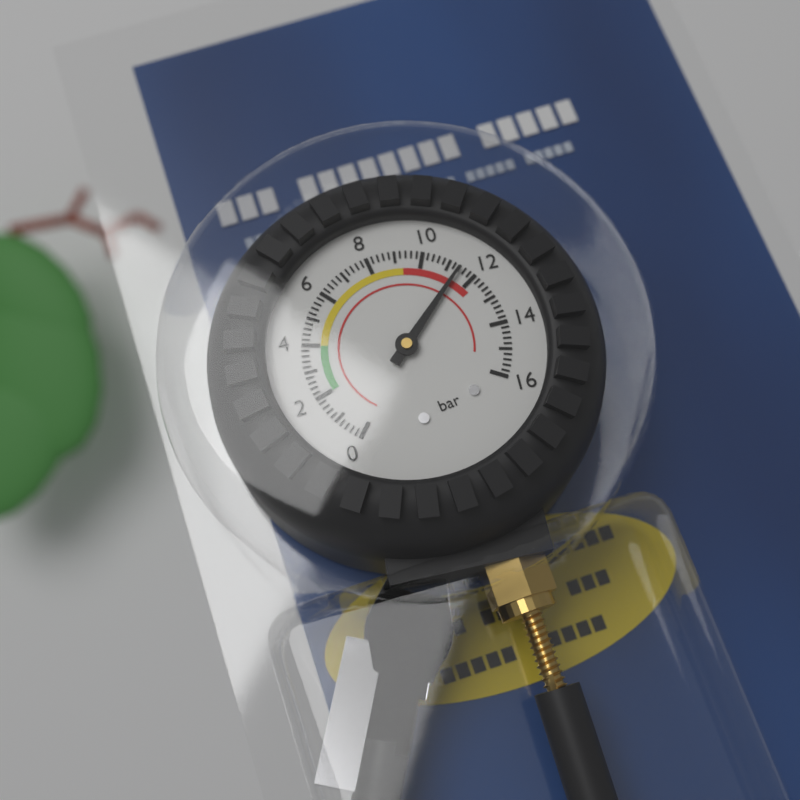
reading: 11.4 bar
